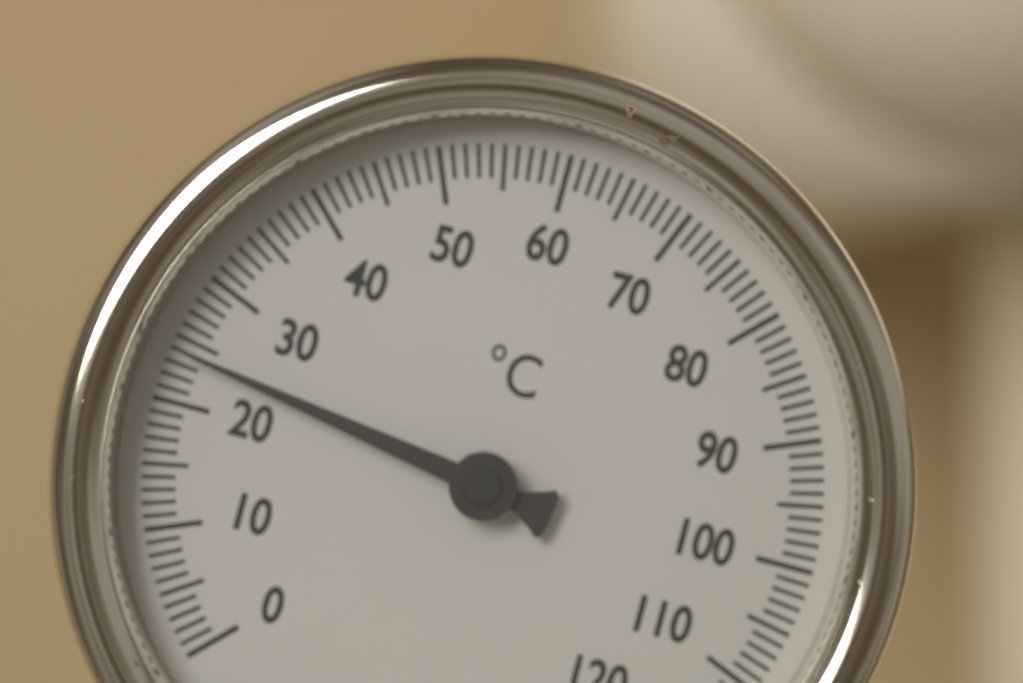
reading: 24 °C
